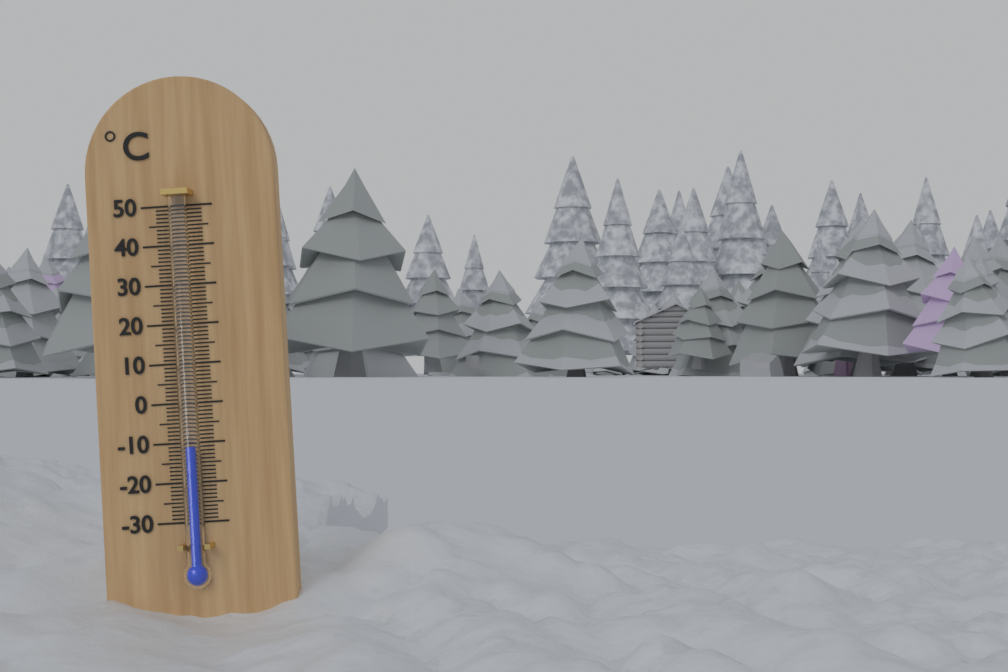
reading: -11 °C
